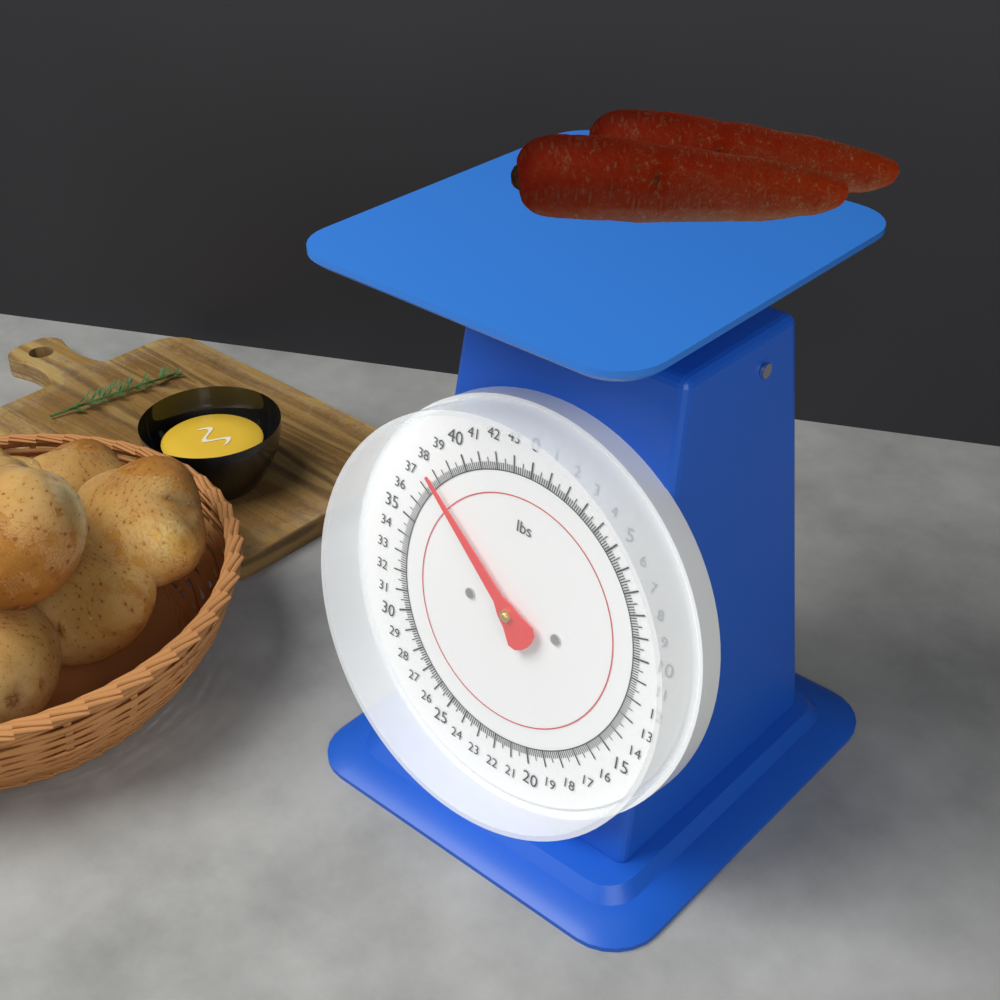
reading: 37.750 lbs
